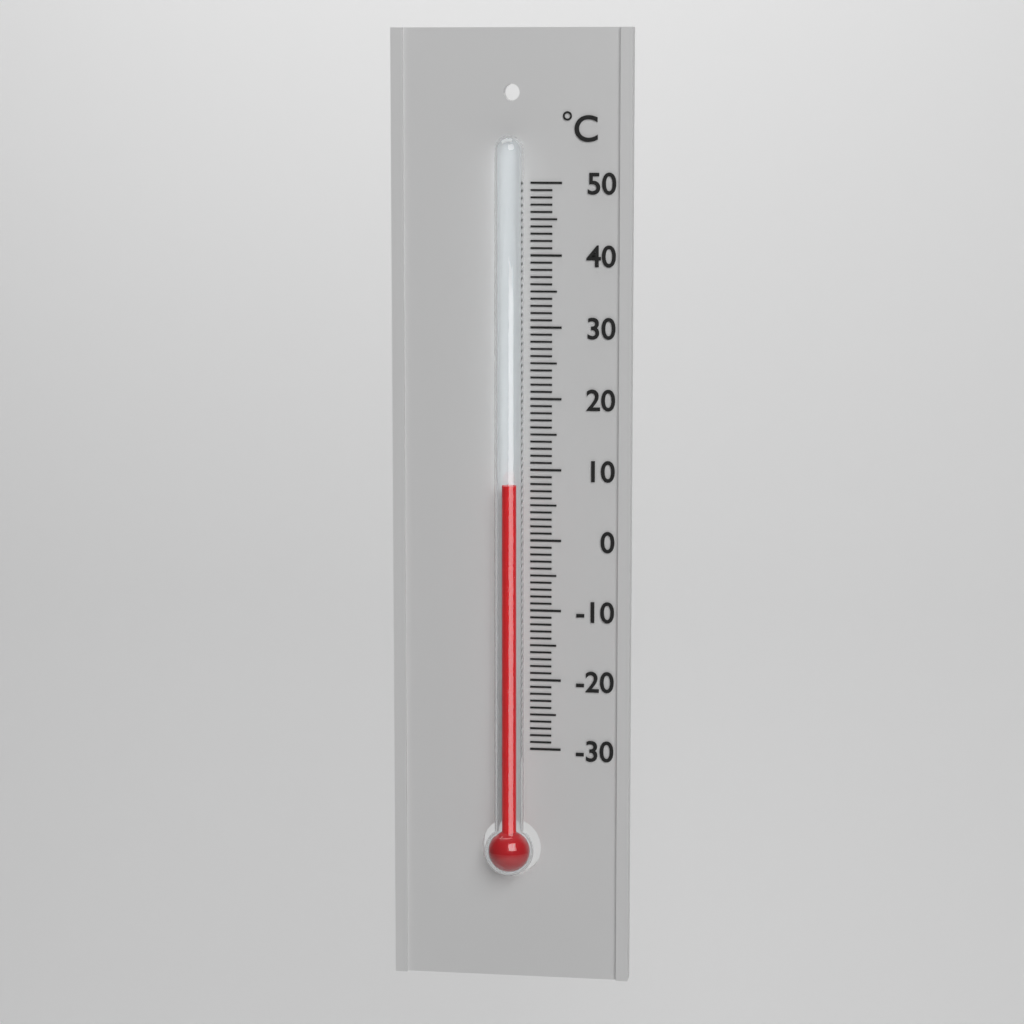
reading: 8 °C
